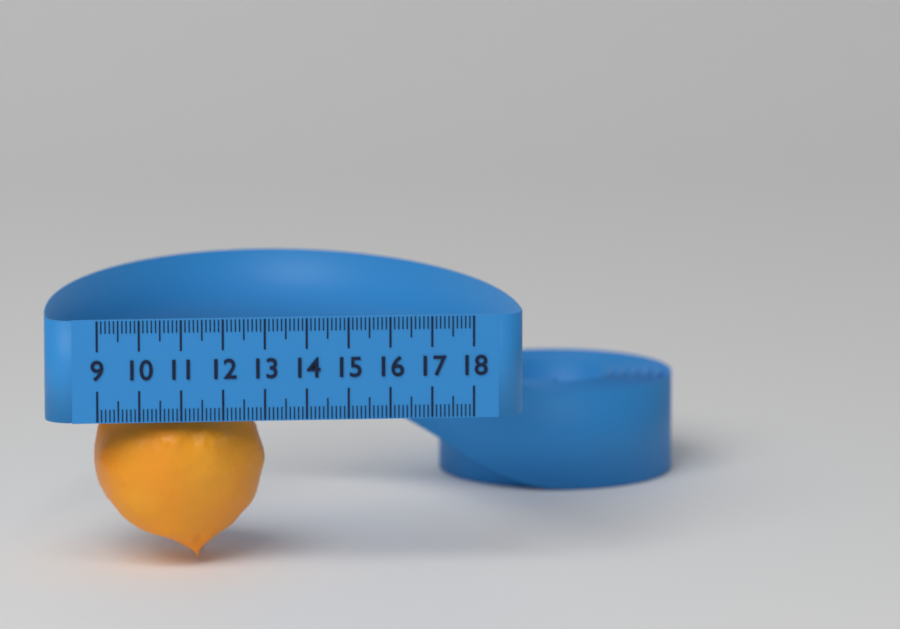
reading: 13.1 (no unit)
